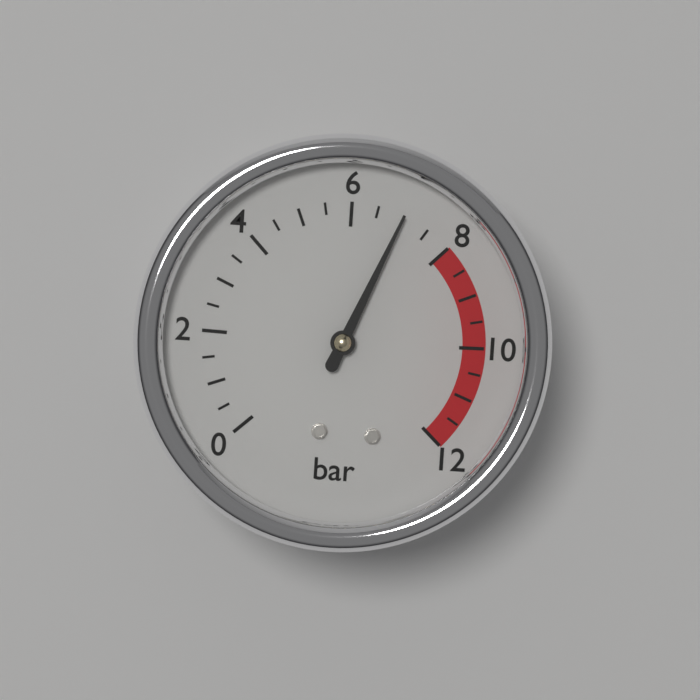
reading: 7.0 bar
